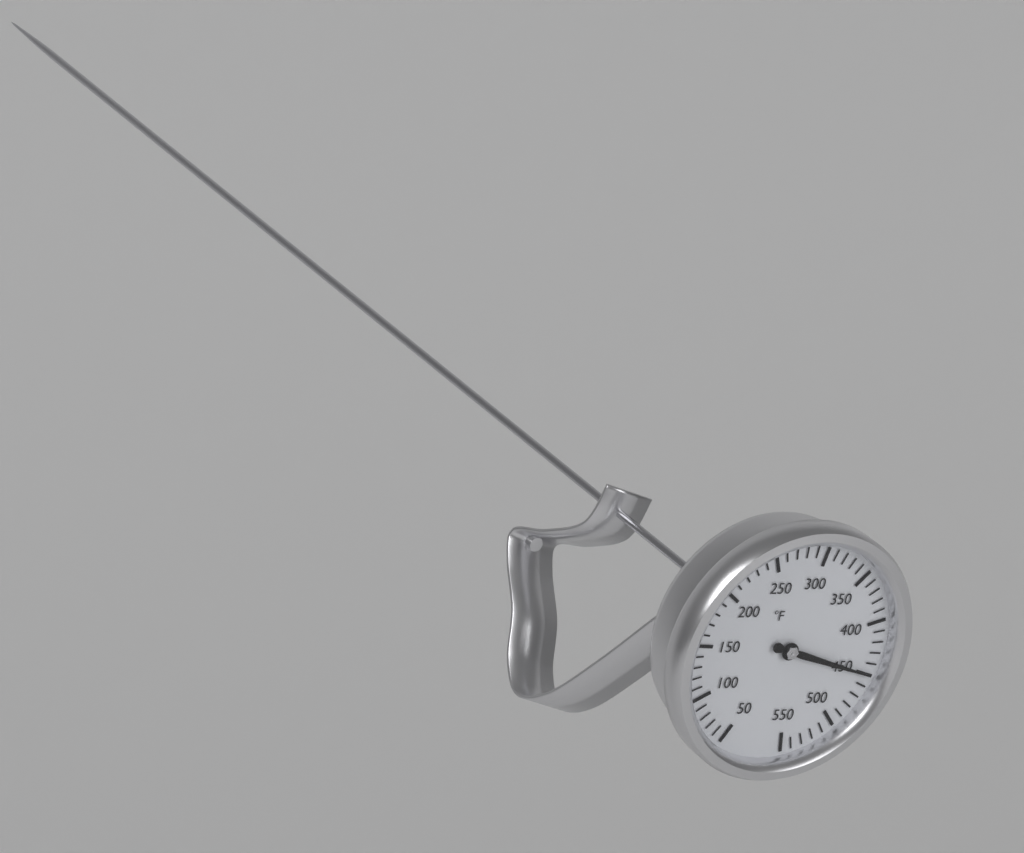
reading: 450 °F
